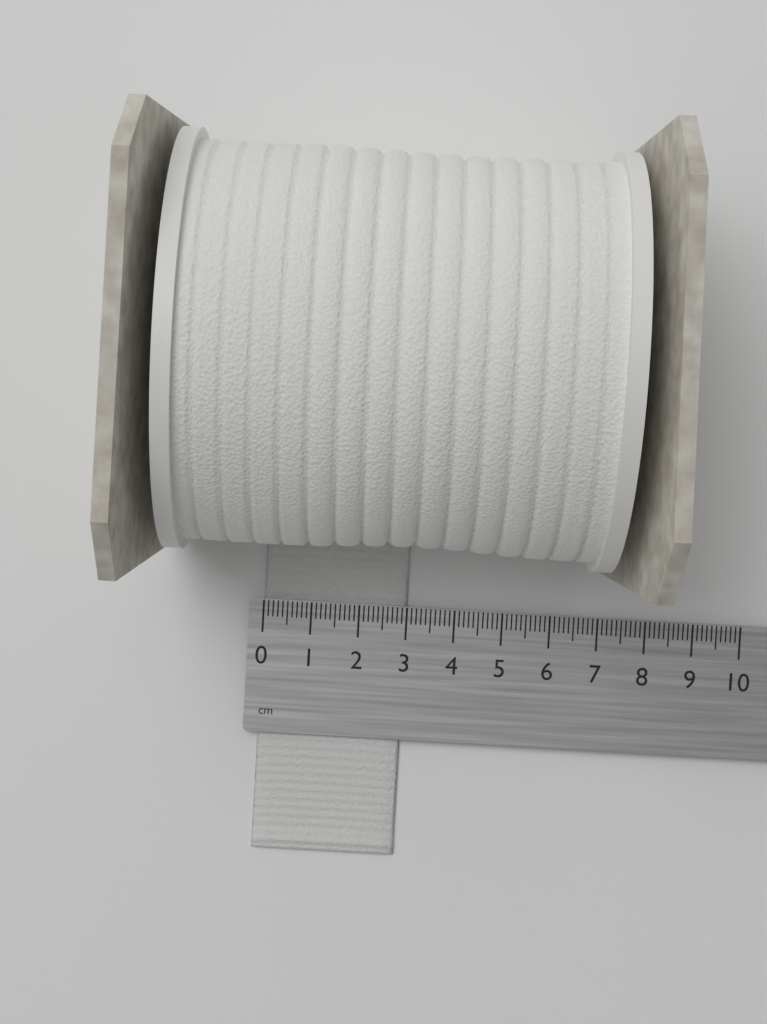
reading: 3.0 cm
